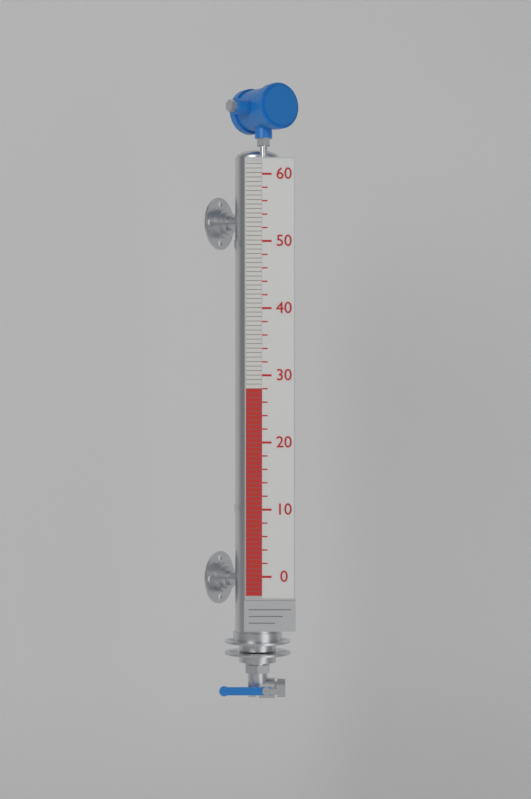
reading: 28 (no unit)
